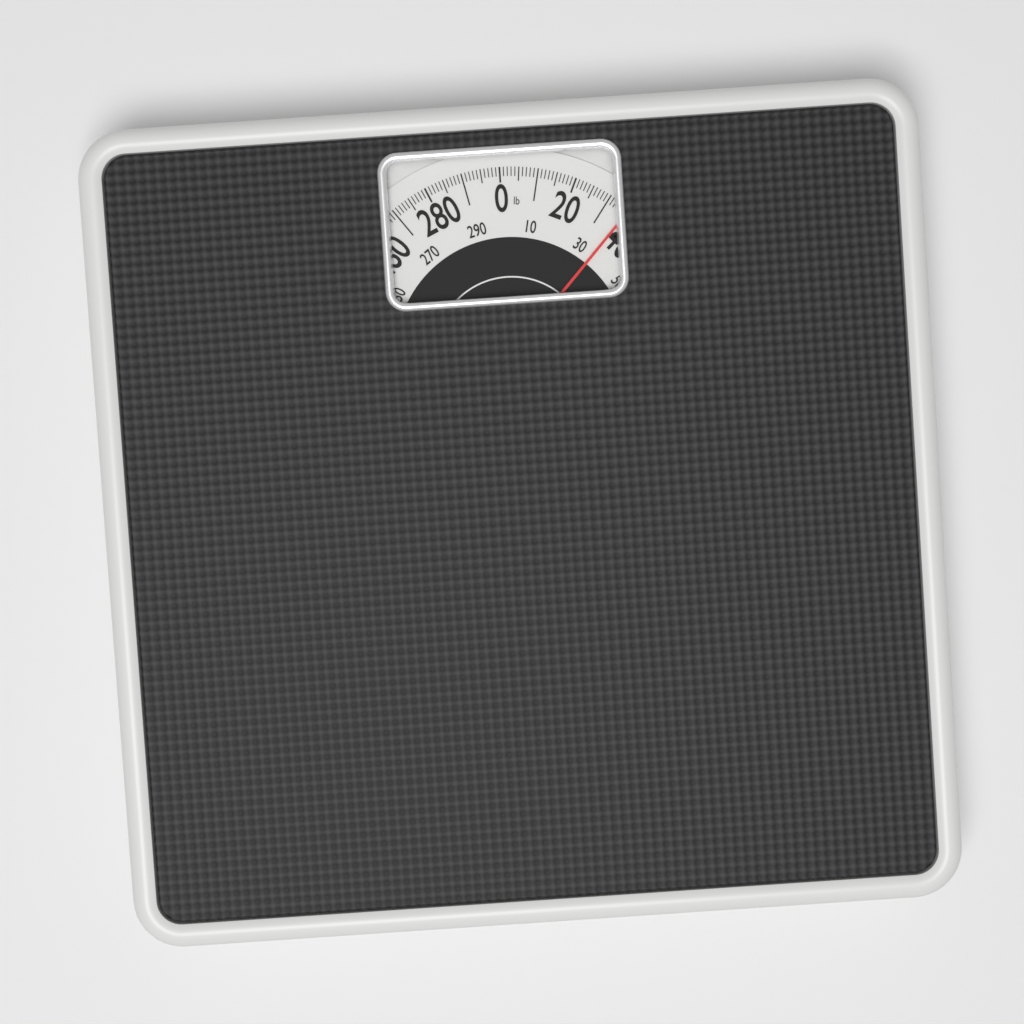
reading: 36 lb
